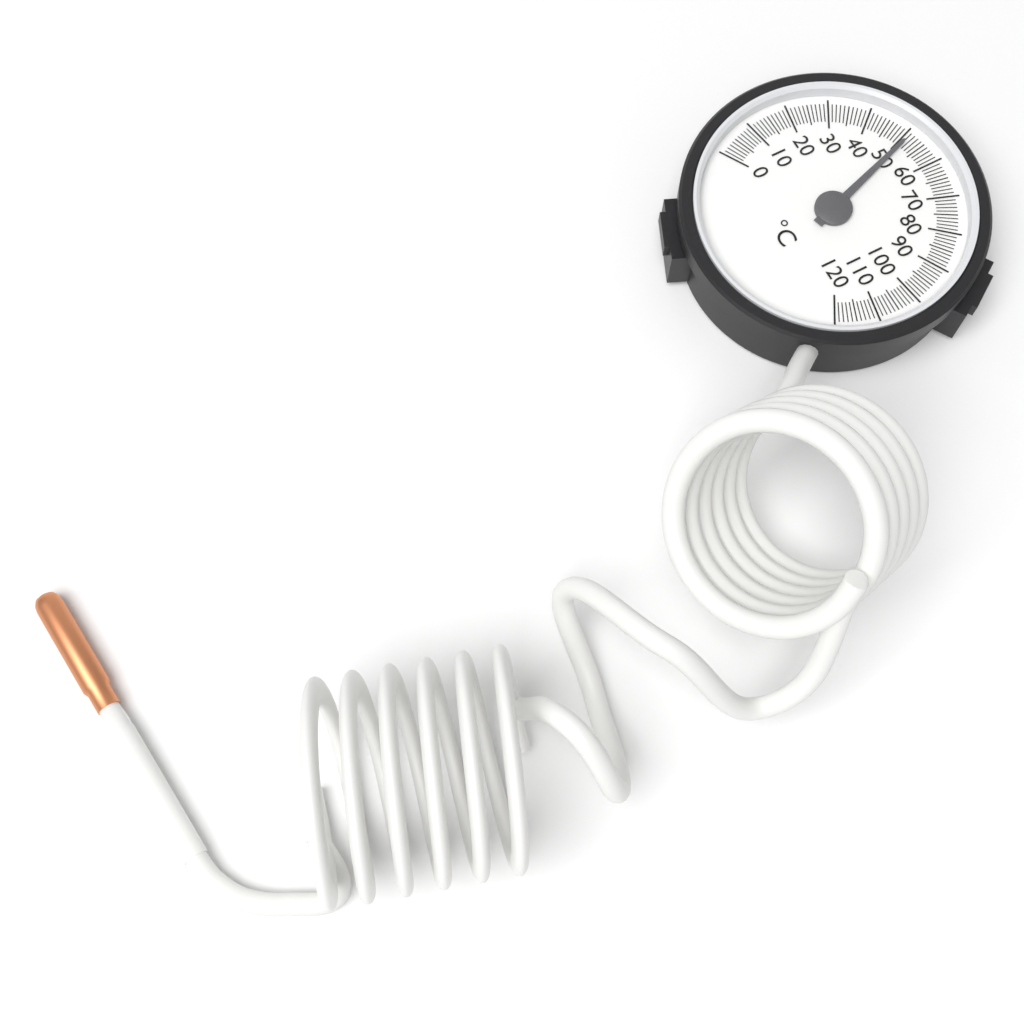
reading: 51 °C
